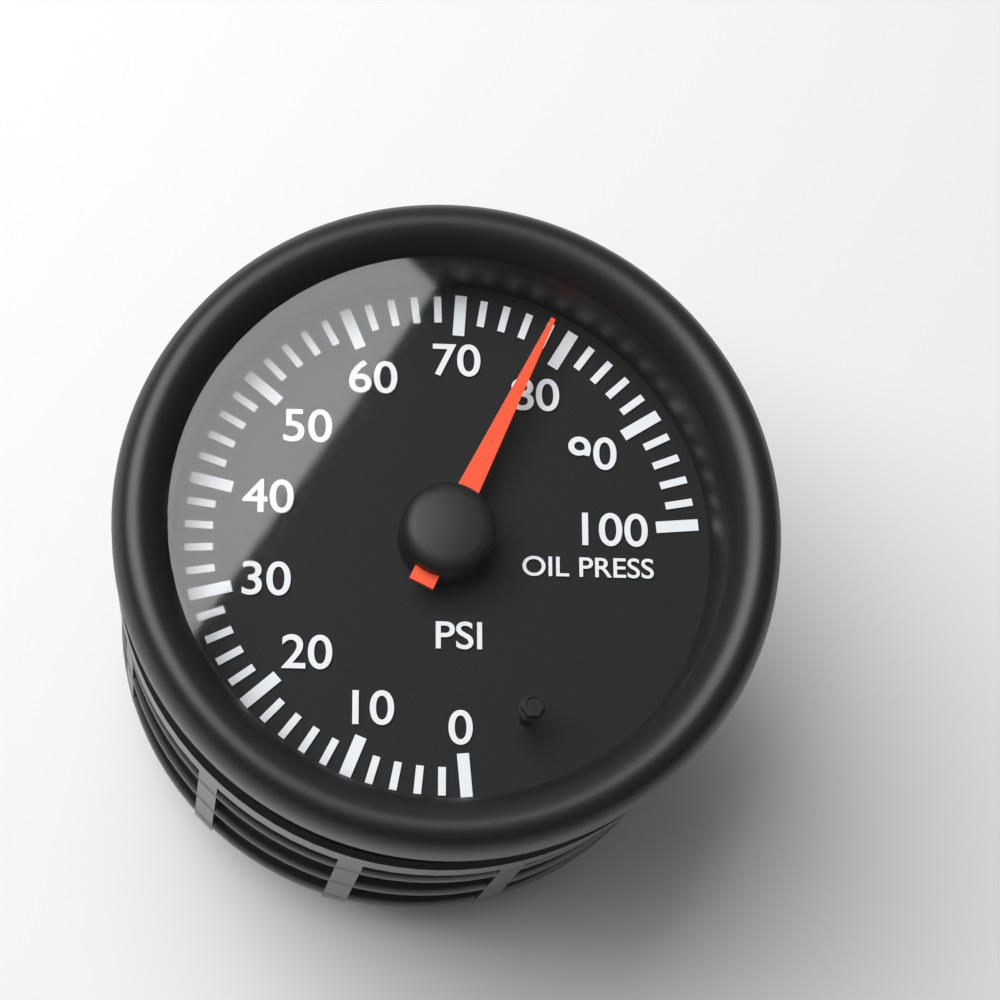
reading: 78 psi
